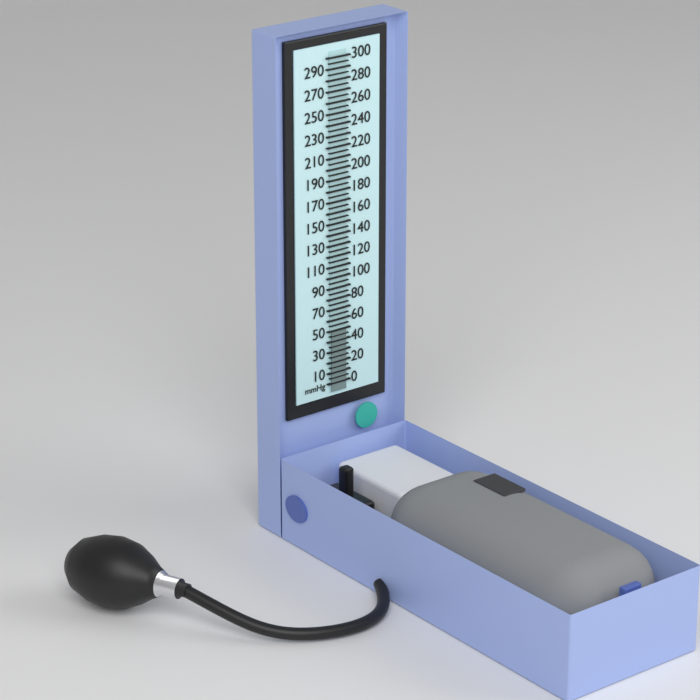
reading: 50 mmHg
